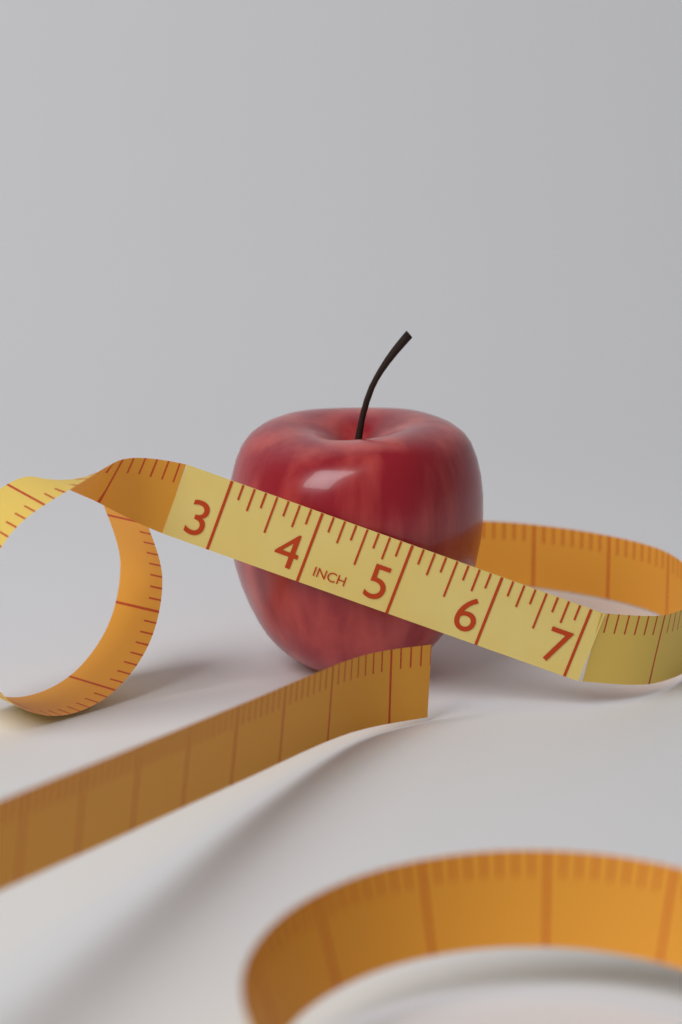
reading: 5.875 in
